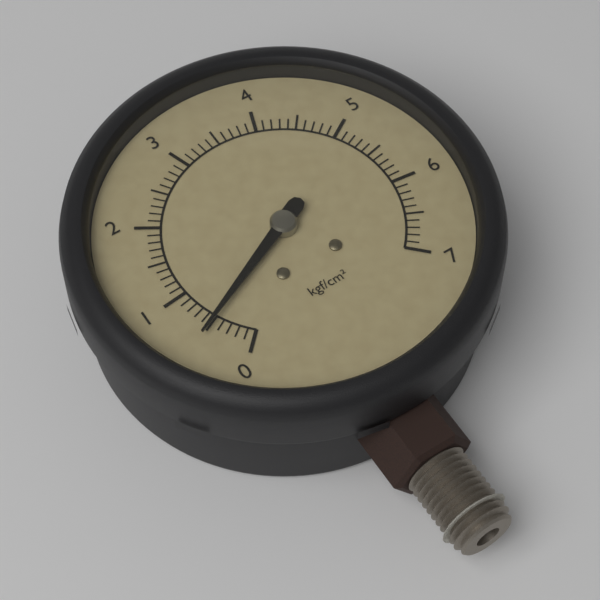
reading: 0.5 kgf/cm²
